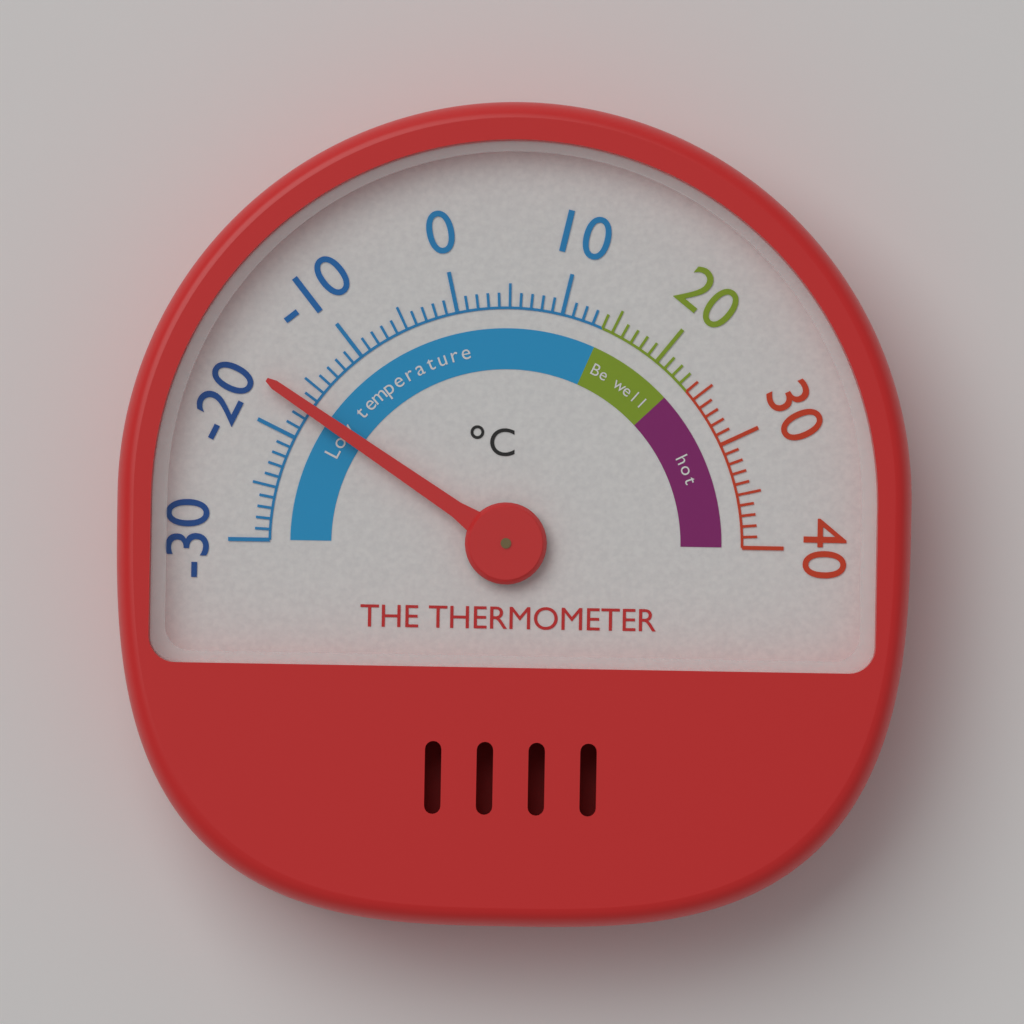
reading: -17 °C
